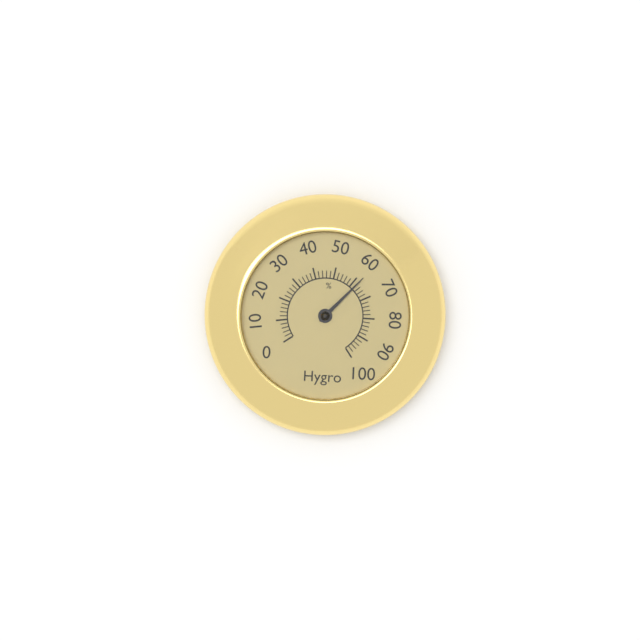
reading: 62 %
